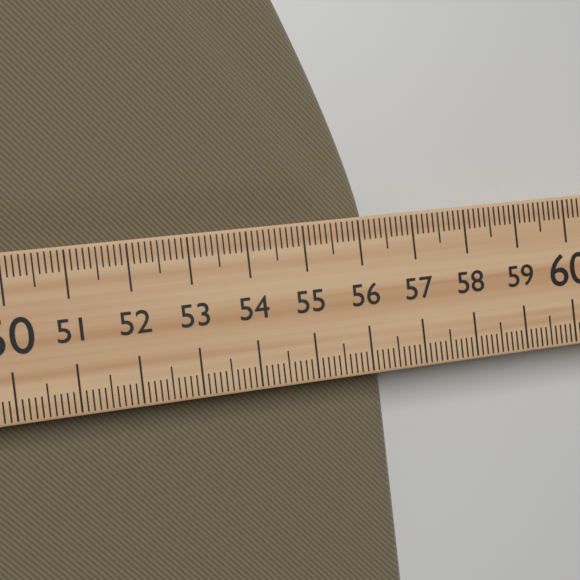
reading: 56.4 (no unit)
